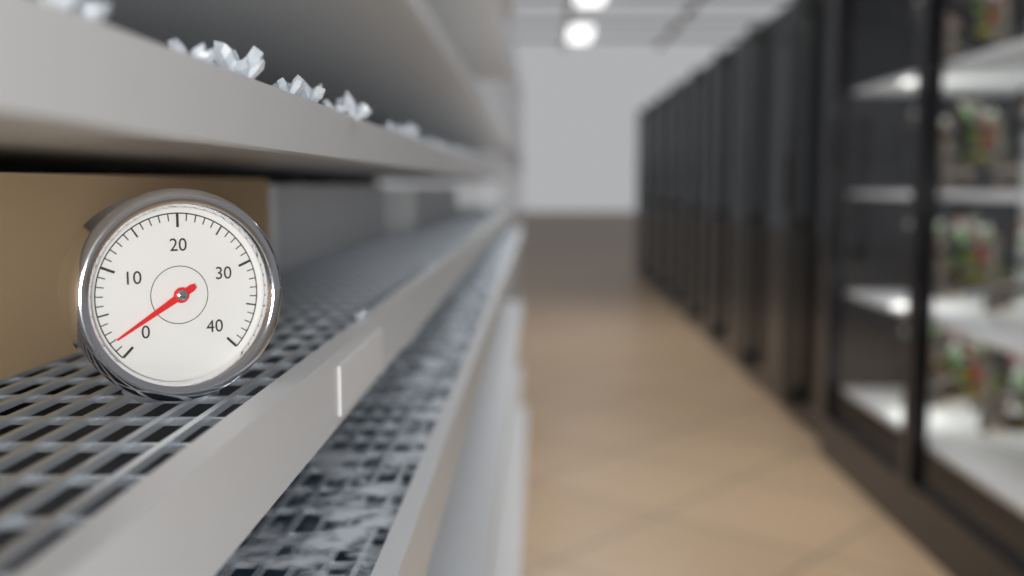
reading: 2 (no unit)
